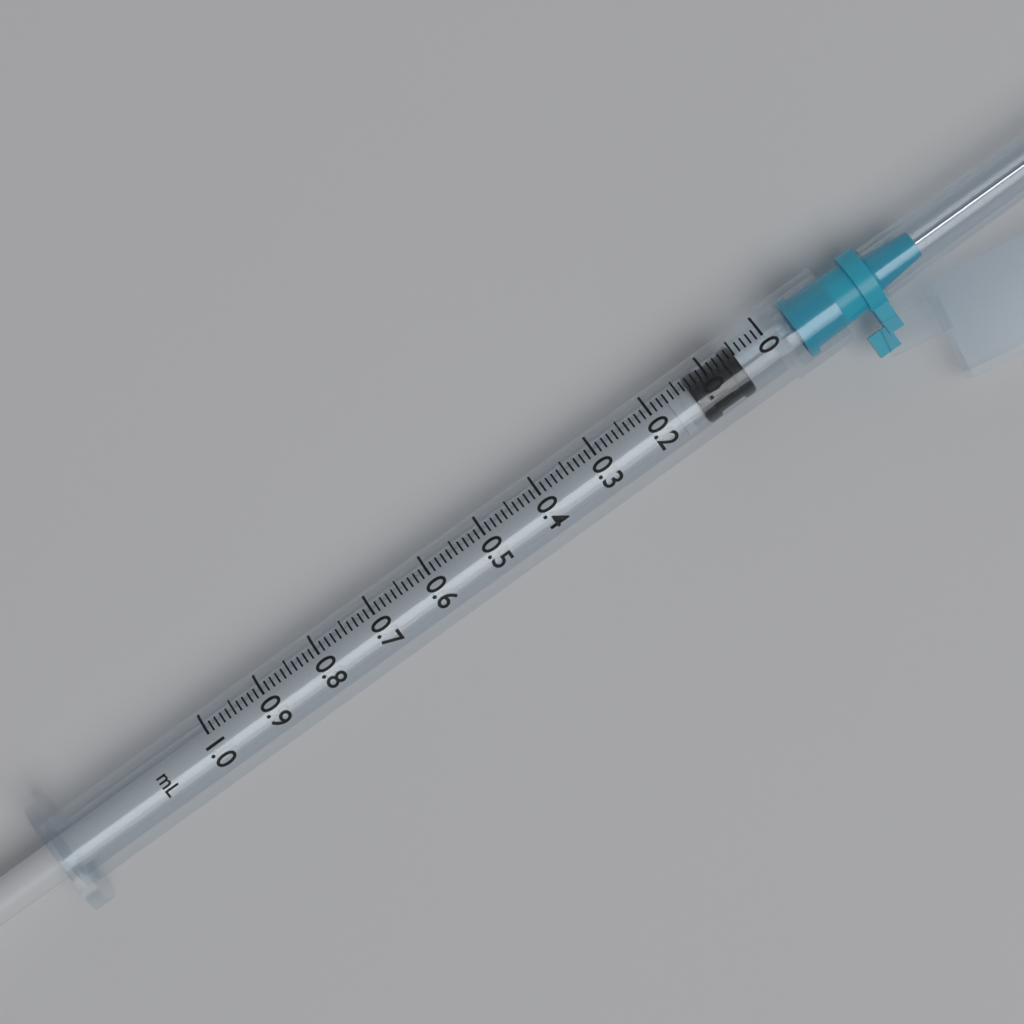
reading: 0.05 ml
